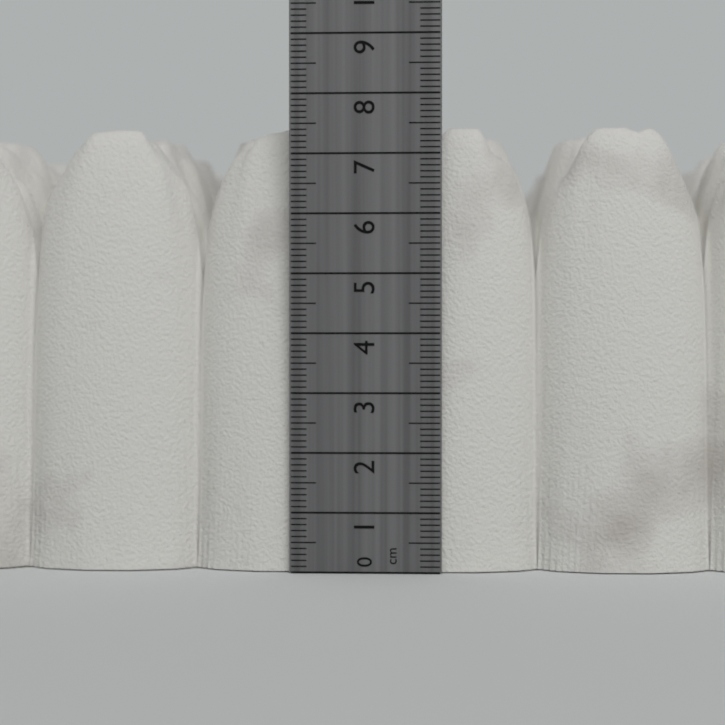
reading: 7.5 cm
